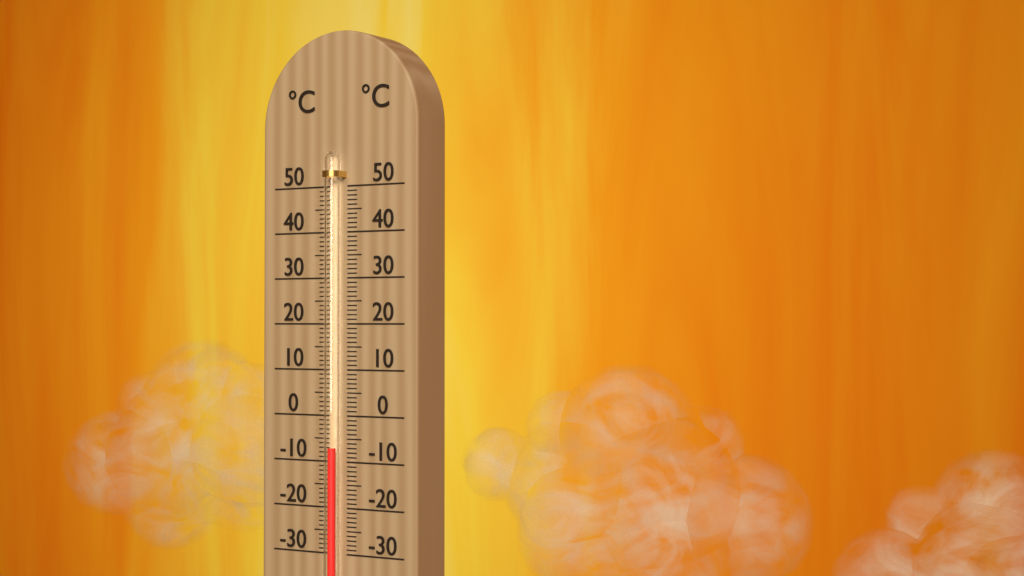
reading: -7 °C
